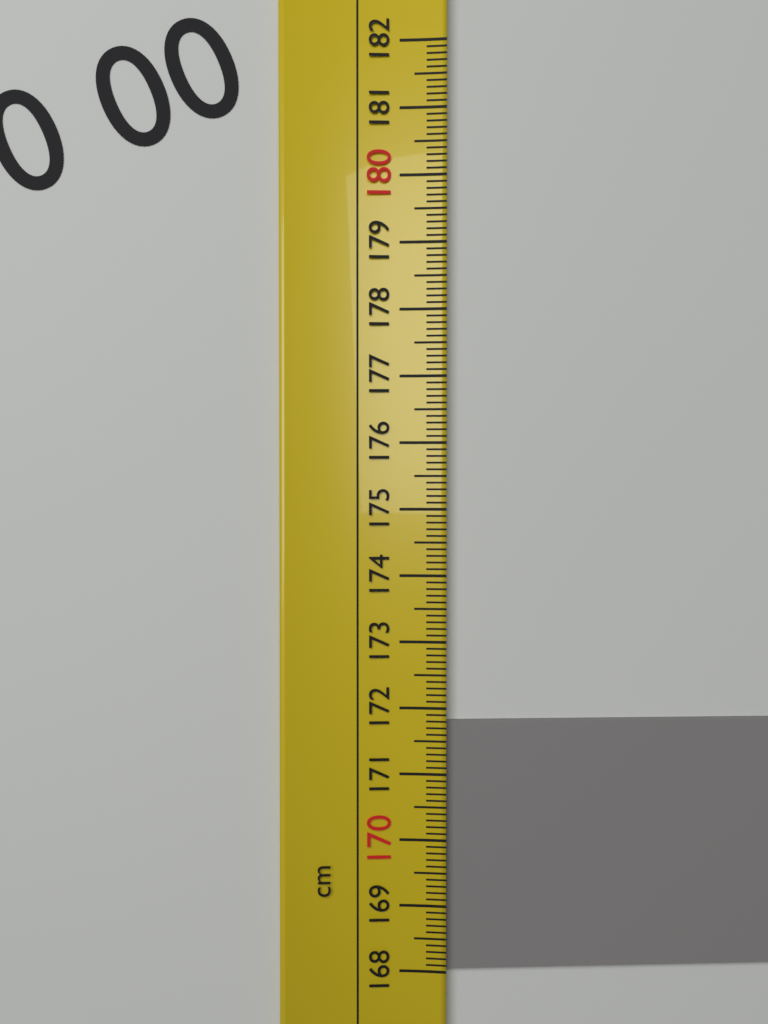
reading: 171.8 cm
